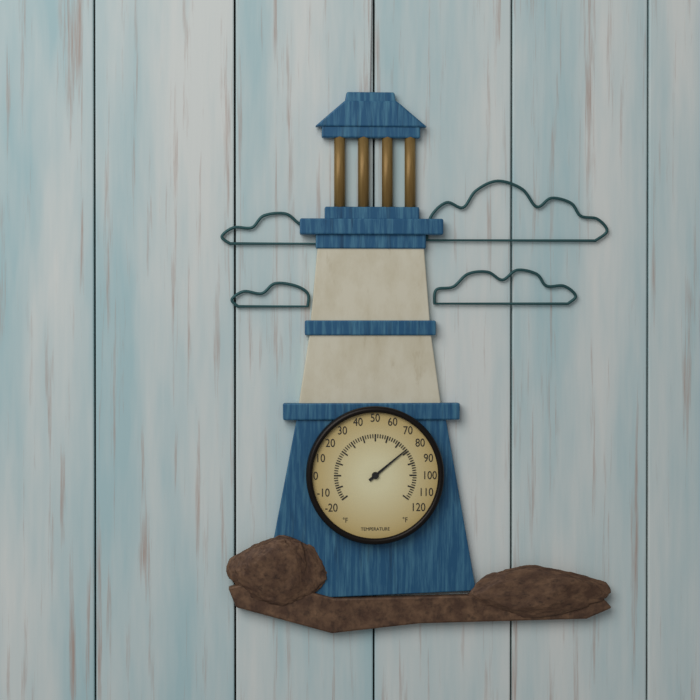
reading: 78 °F
